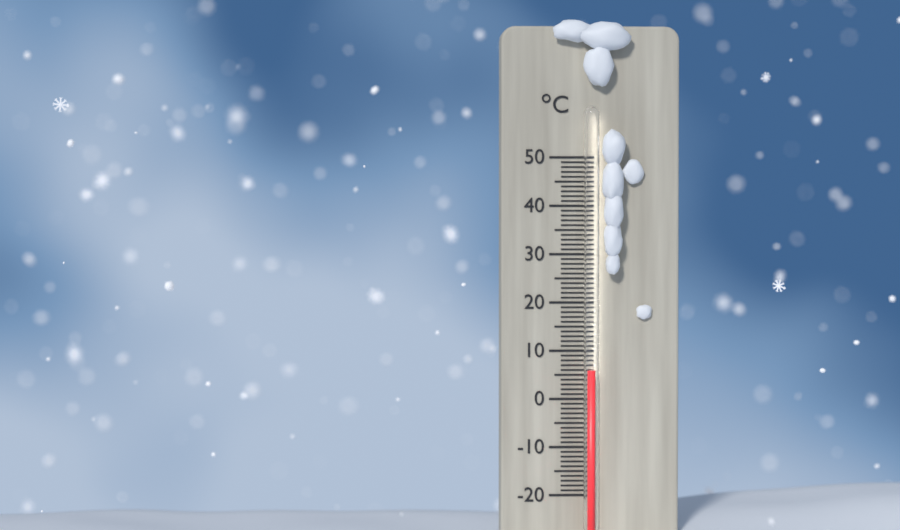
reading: 6 °C
